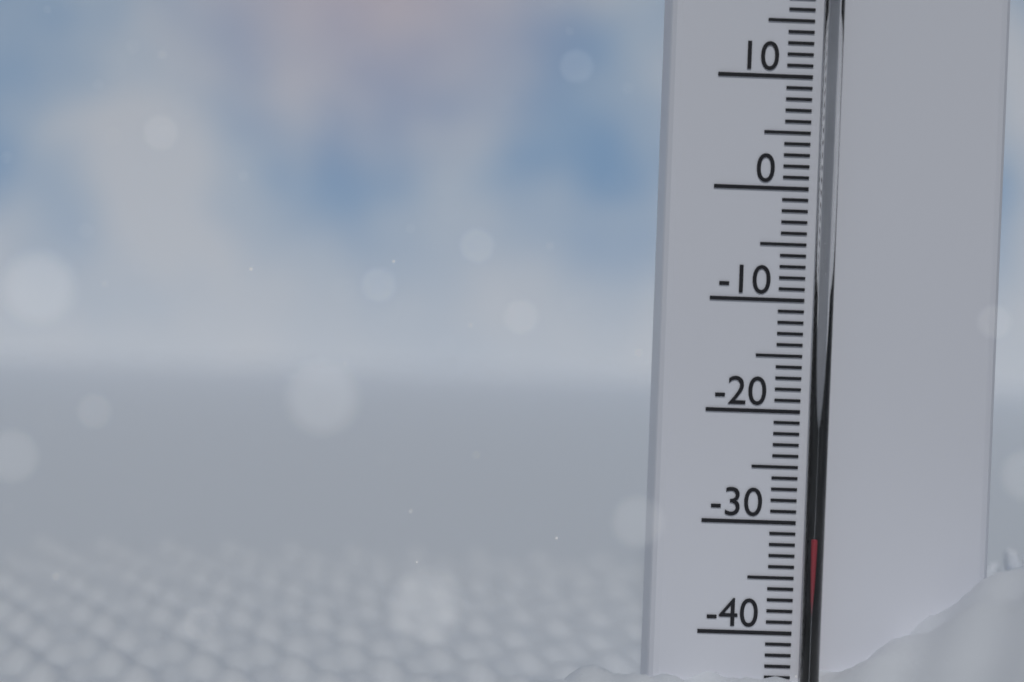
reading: -31 °C
